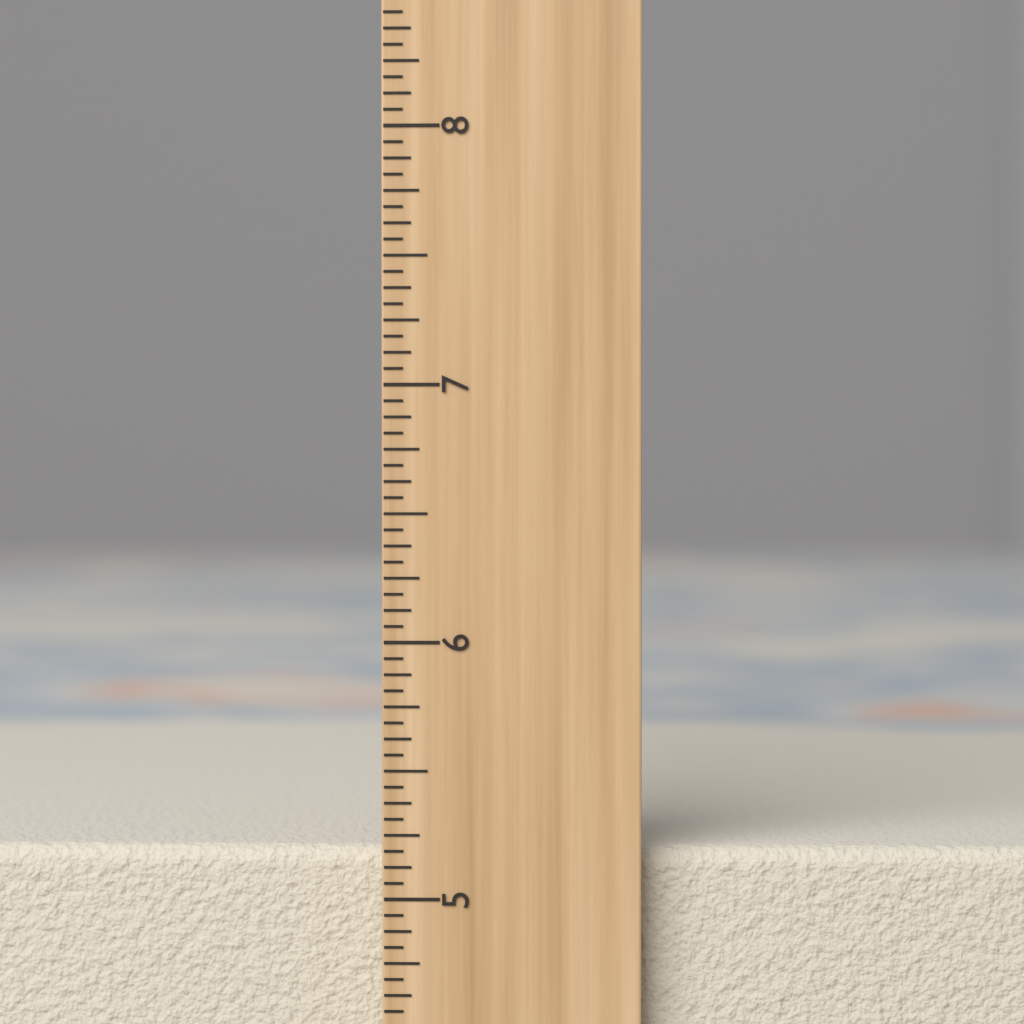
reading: 5.1875 inch
